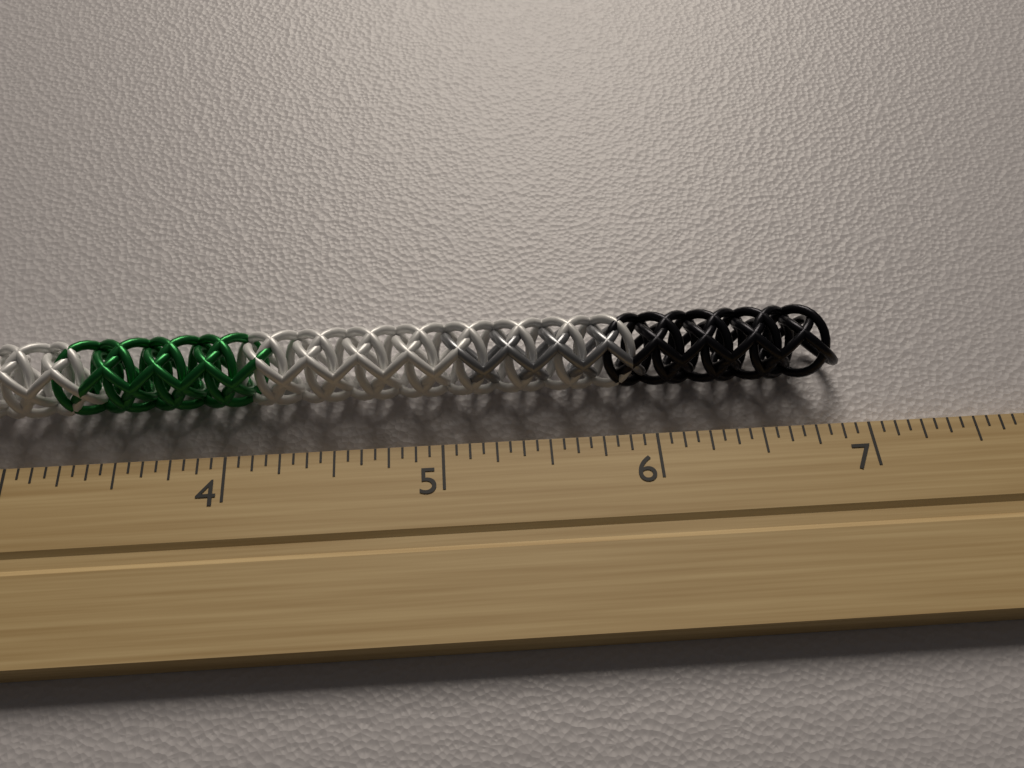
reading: 6.9375 inch
